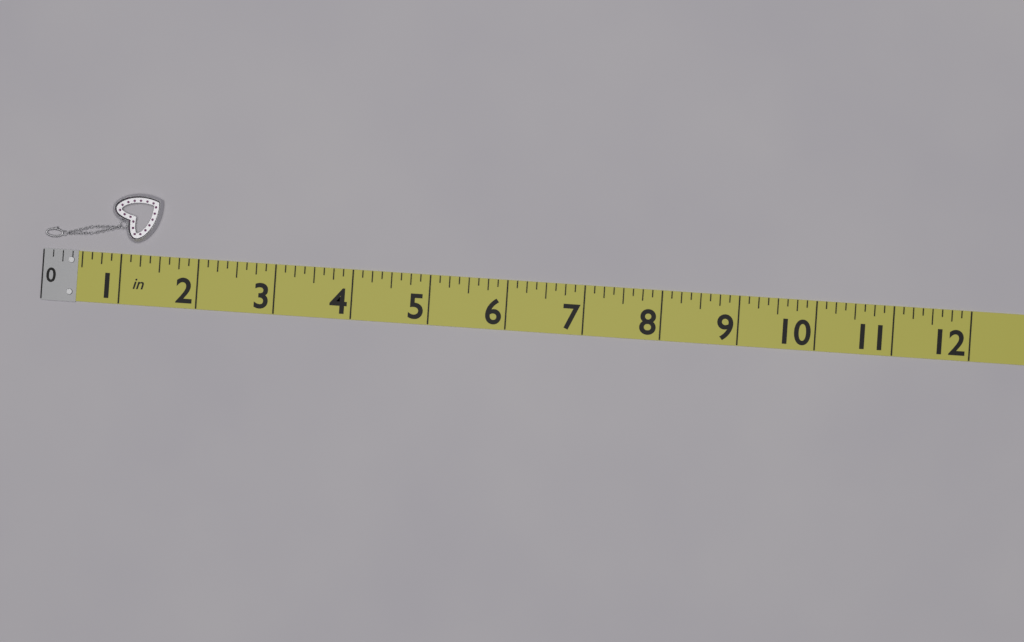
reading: 1.500 in
